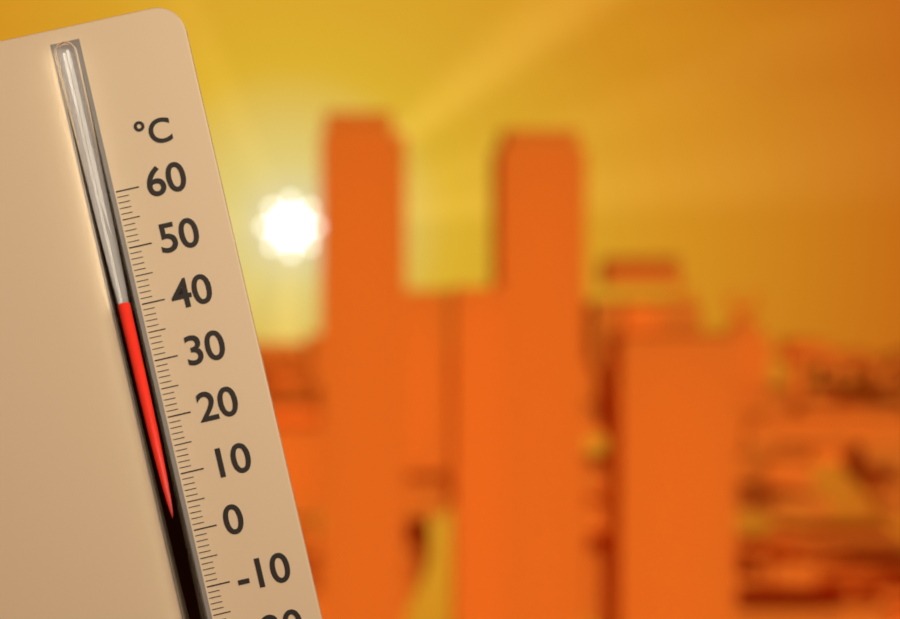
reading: 41 °C
